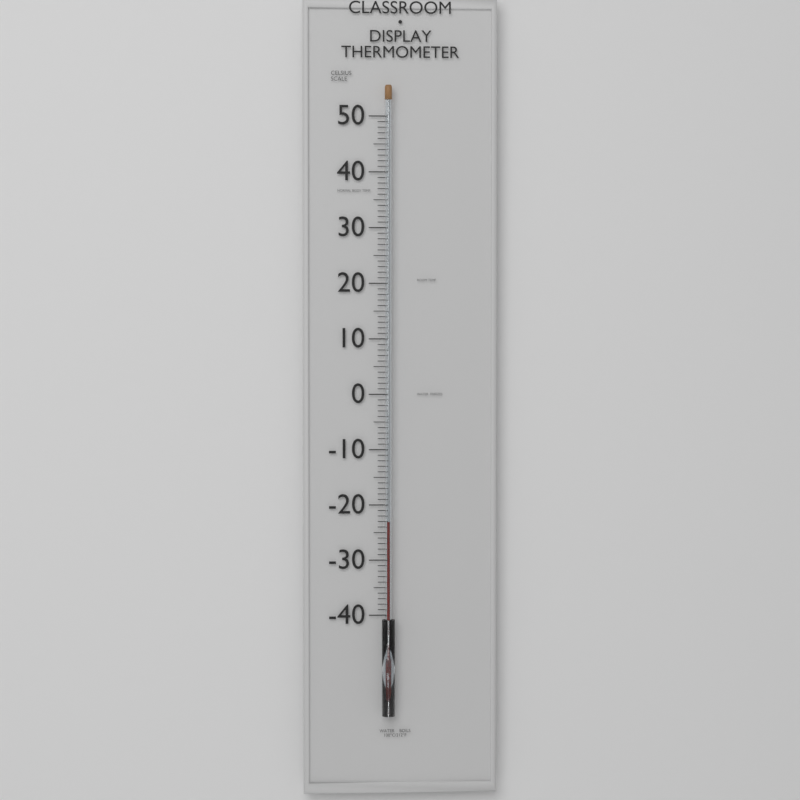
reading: -23 °C
